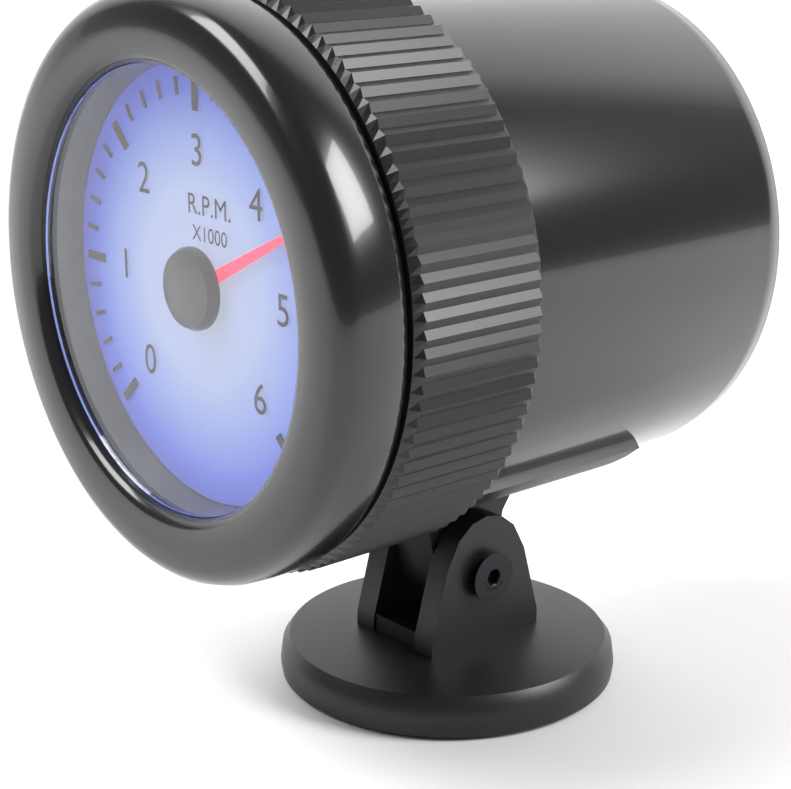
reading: 4.4 RPM x1000
